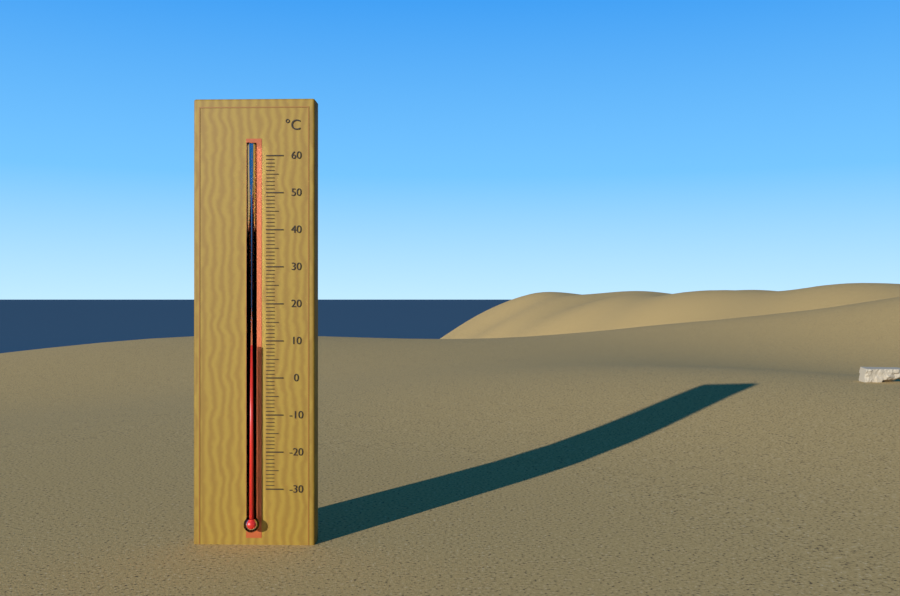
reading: 9 °C
